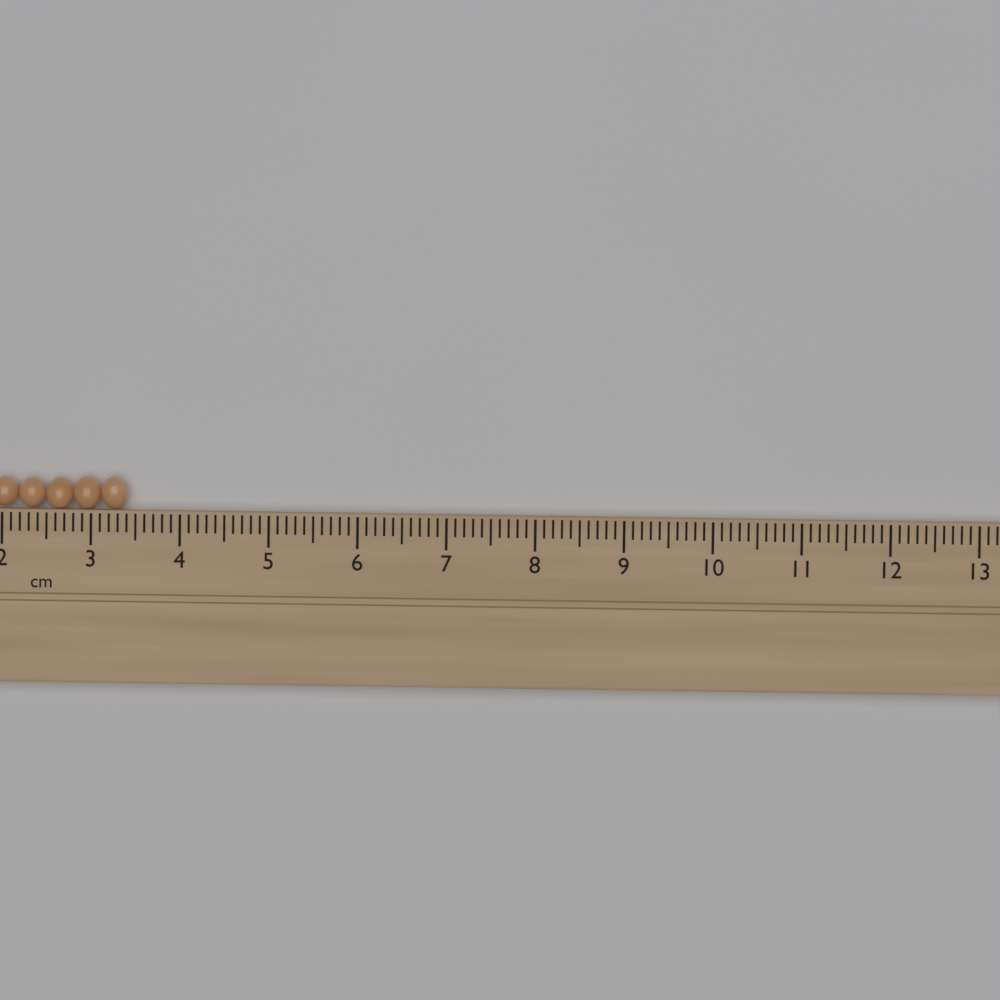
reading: 3.4 cm
